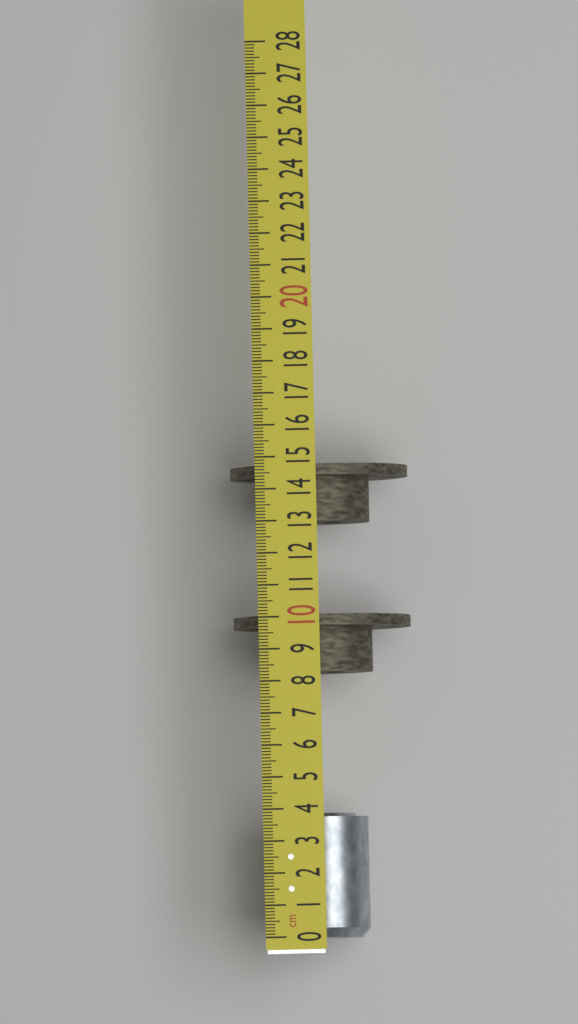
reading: 3.9 cm
